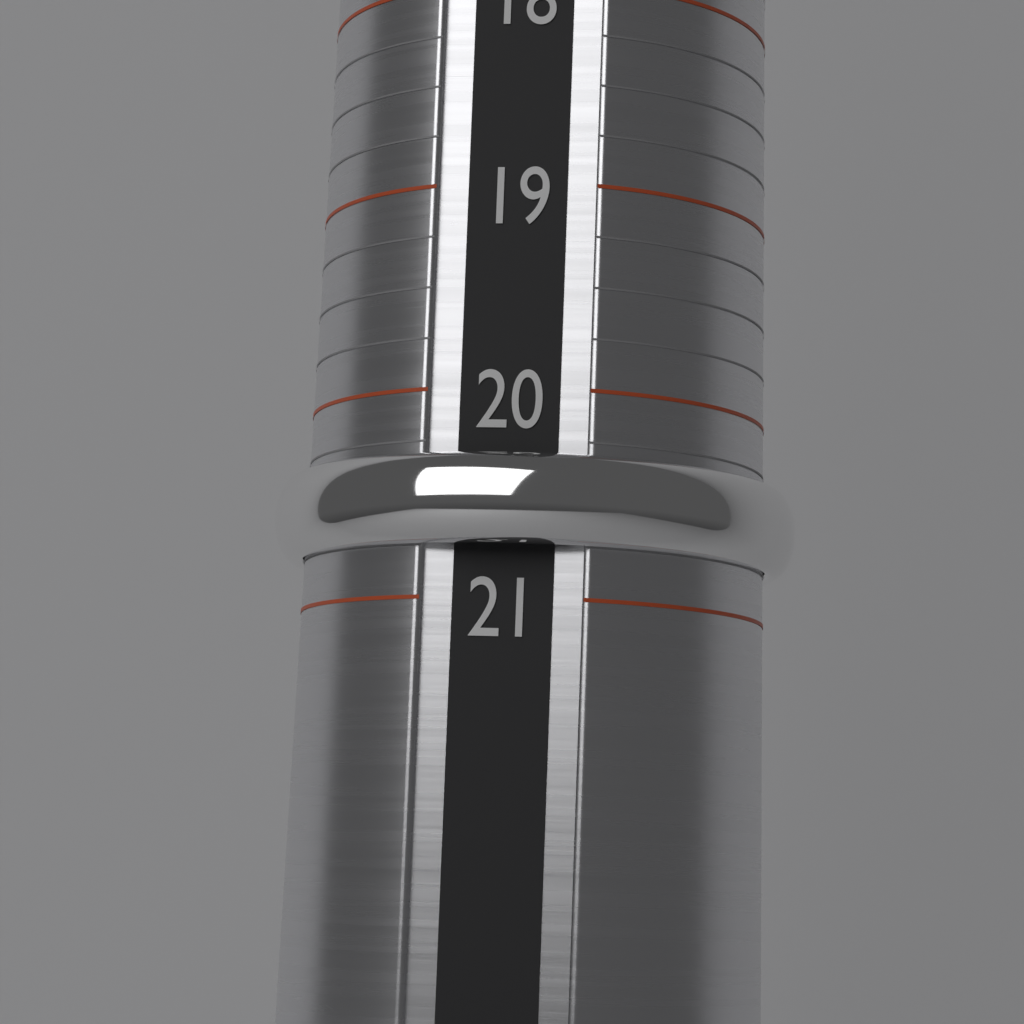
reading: 20.75 (no unit)
